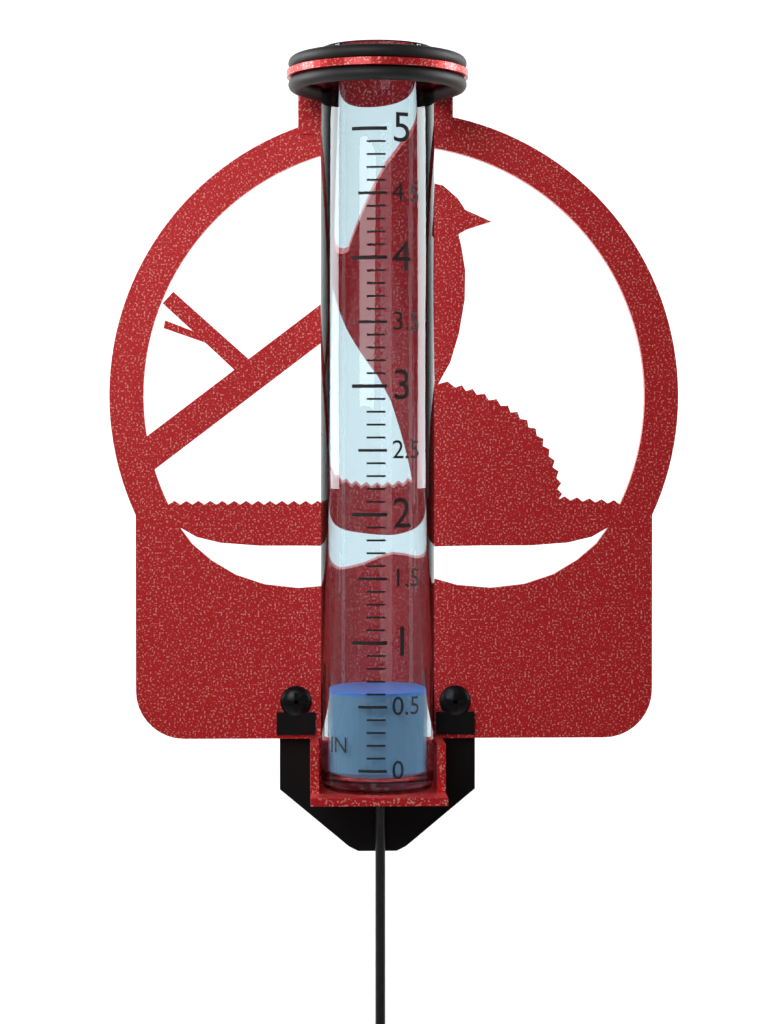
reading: 0.6 in
